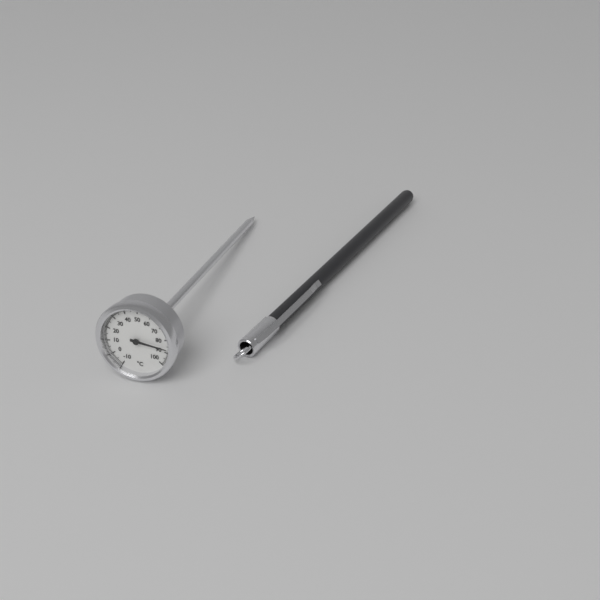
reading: 87 °C
